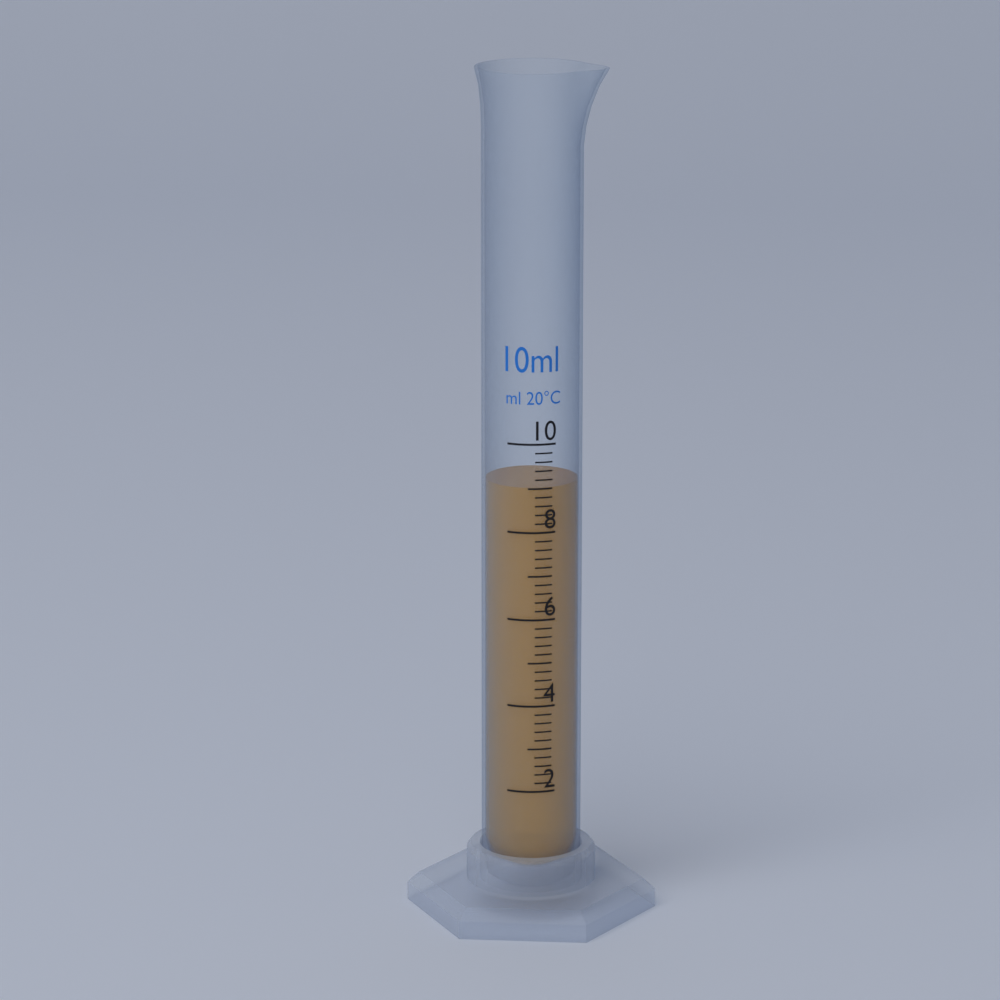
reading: 9.0 ml
